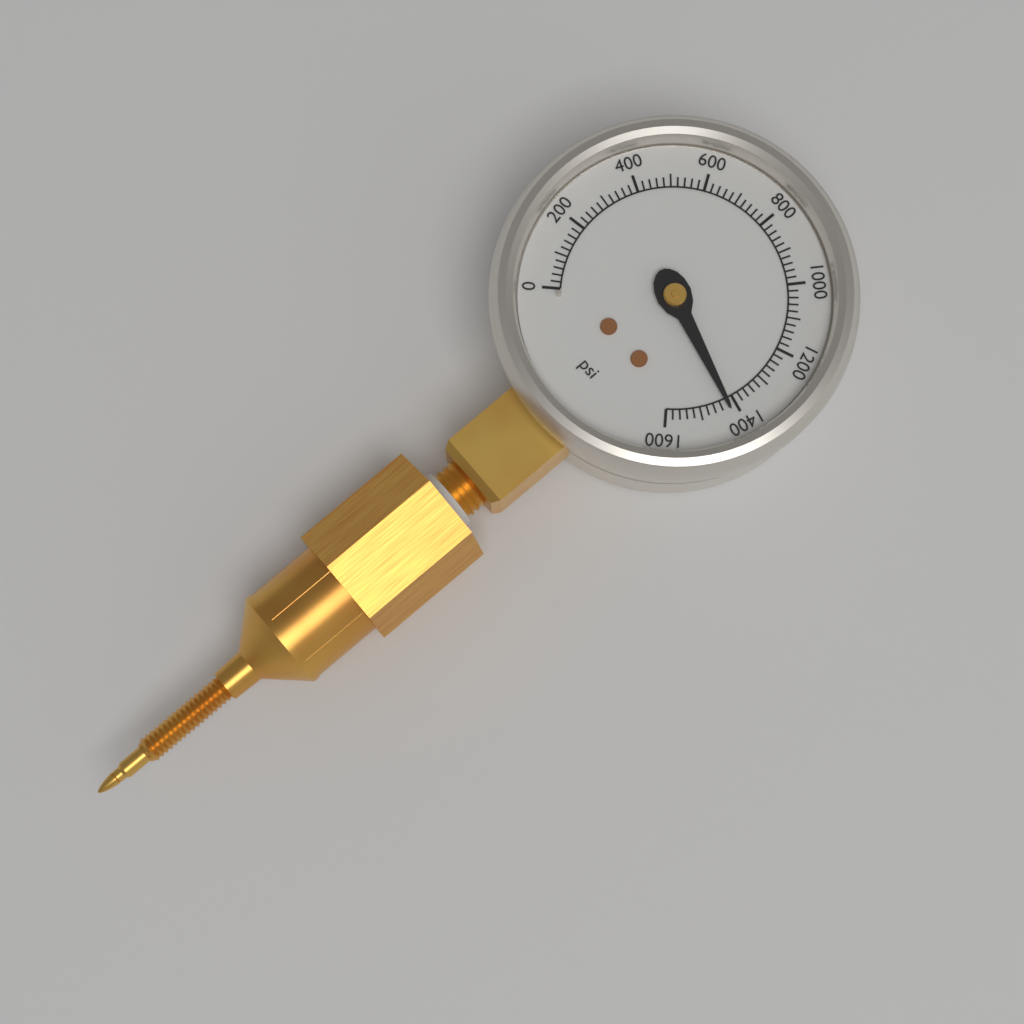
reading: 1420 psi
